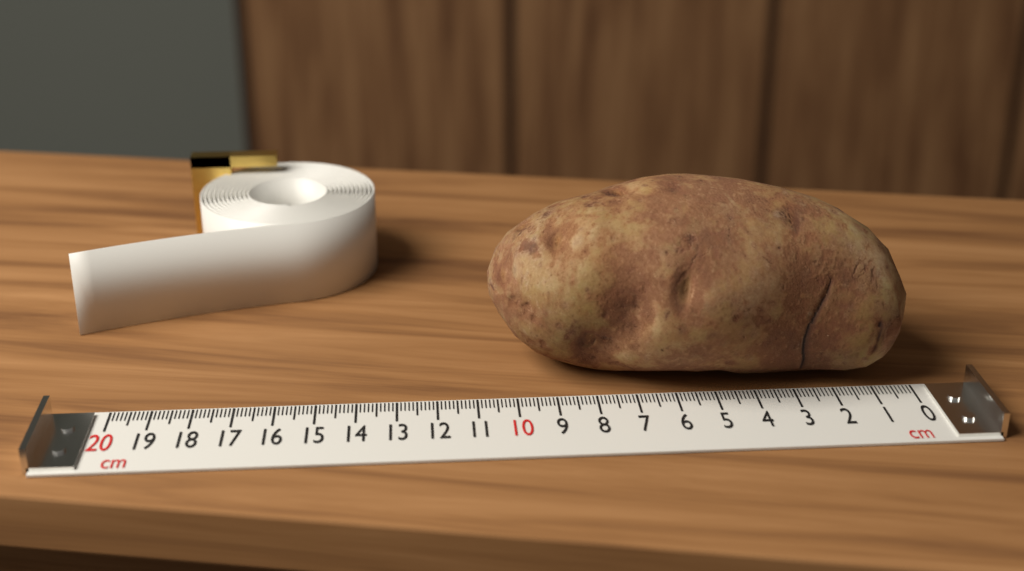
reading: 10.6 cm
